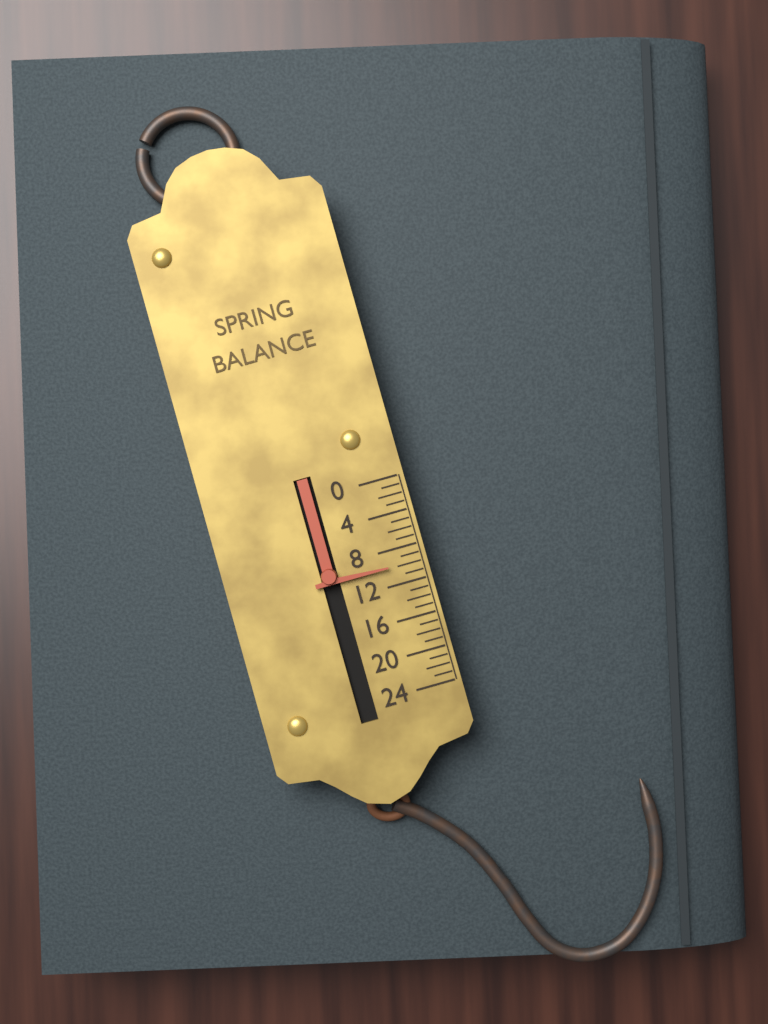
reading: 10 (no unit)
